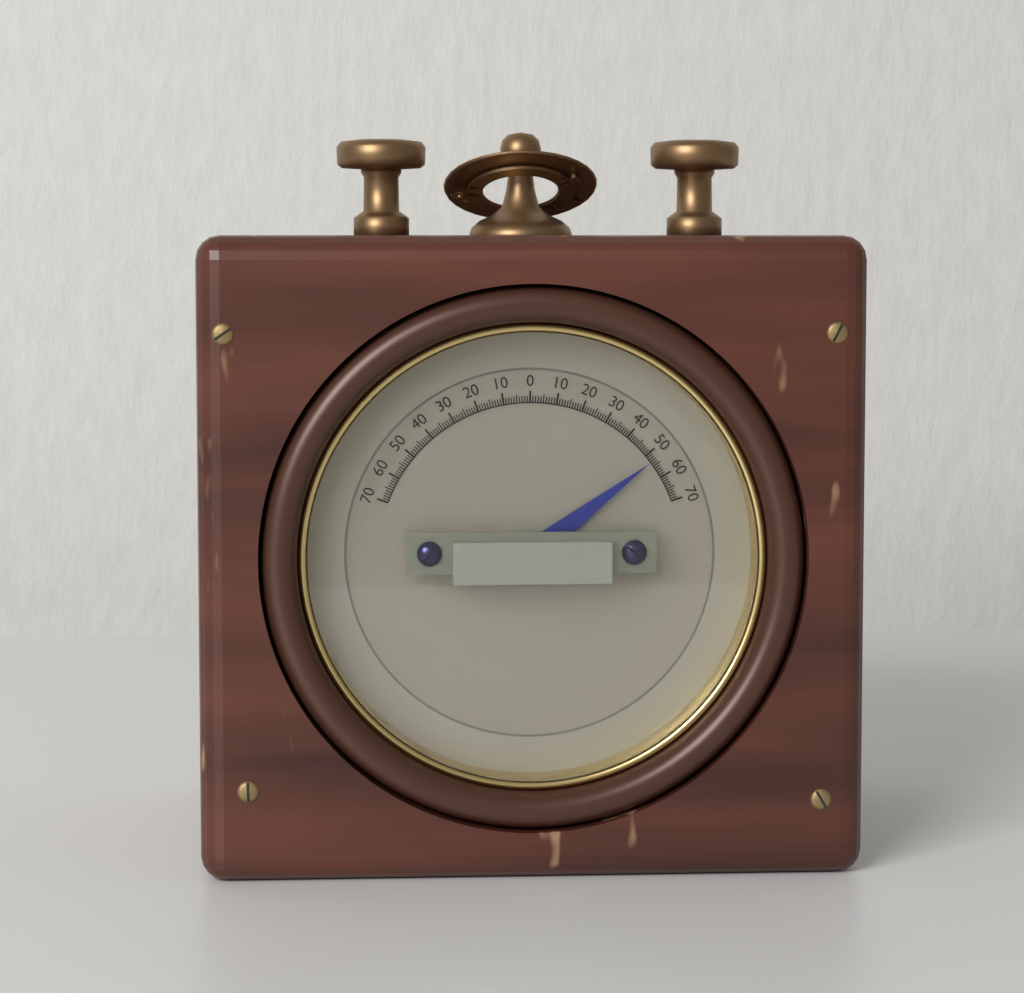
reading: 53 (no unit)
